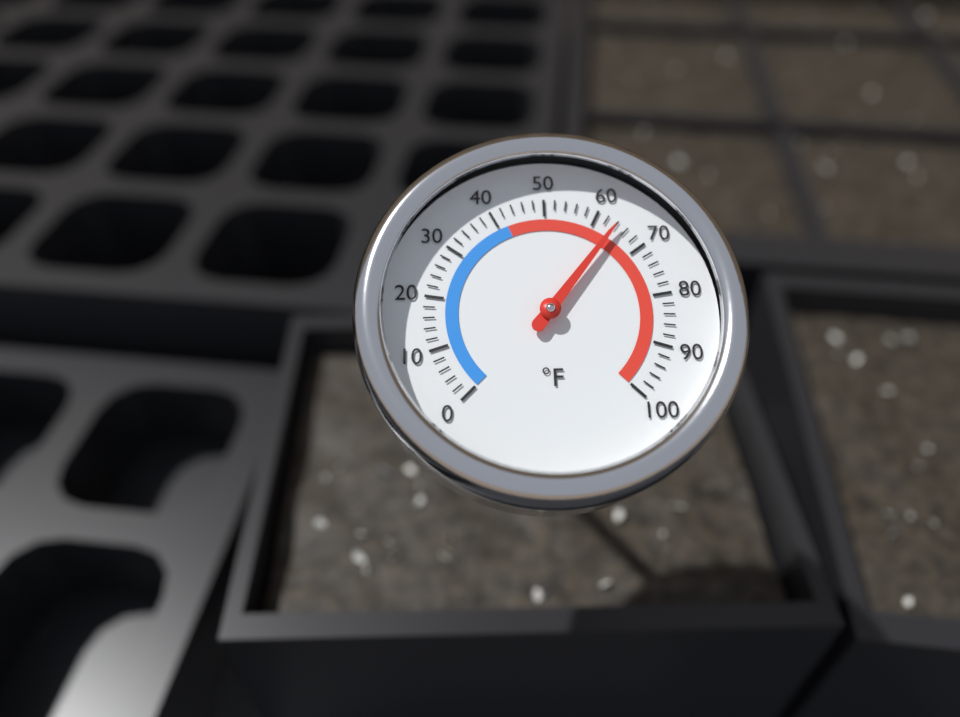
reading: 64 °F
